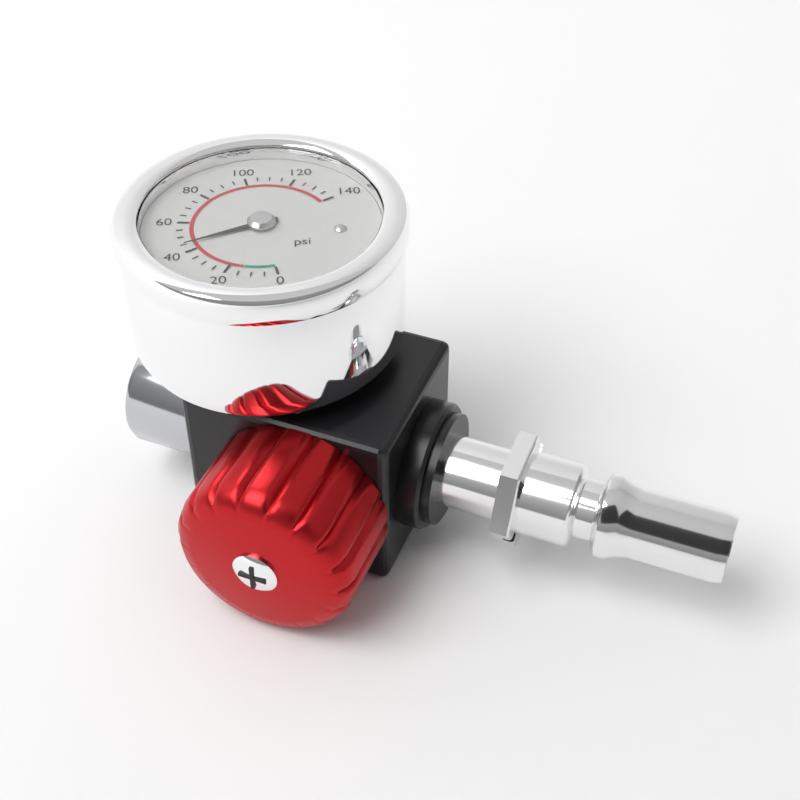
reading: 45 psi
